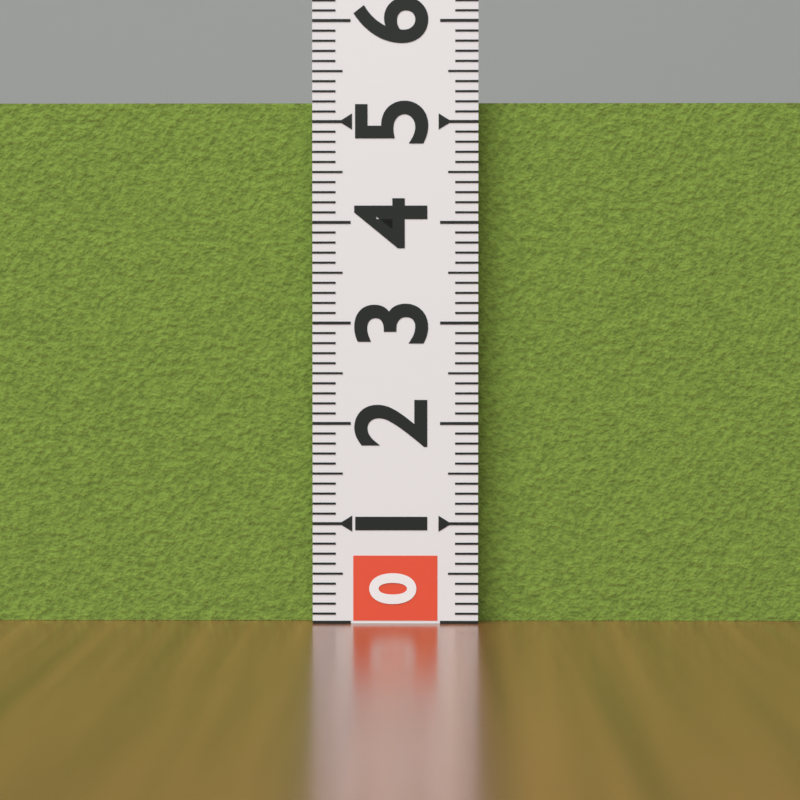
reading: 5.2 (no unit)
